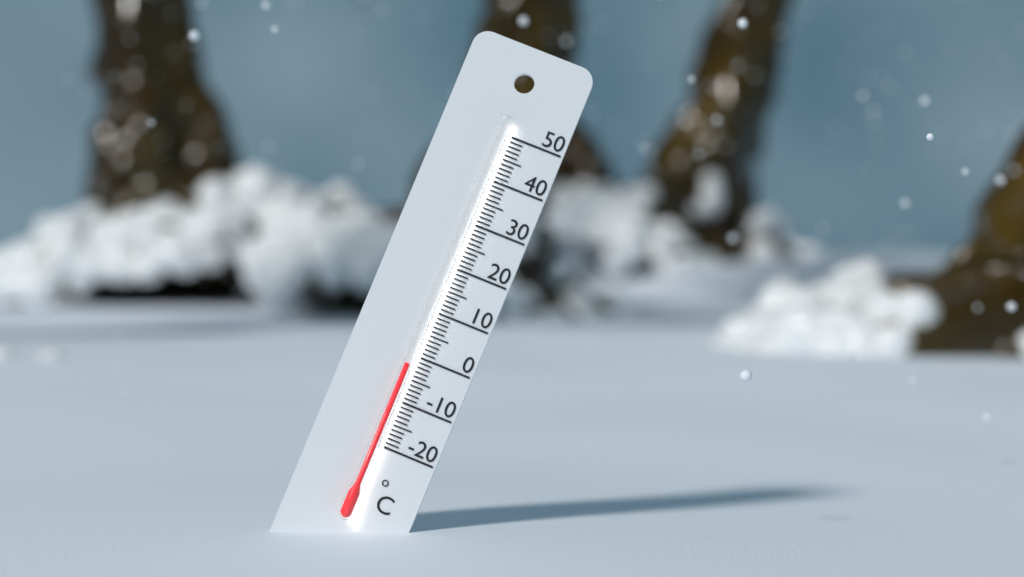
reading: -2 °C
